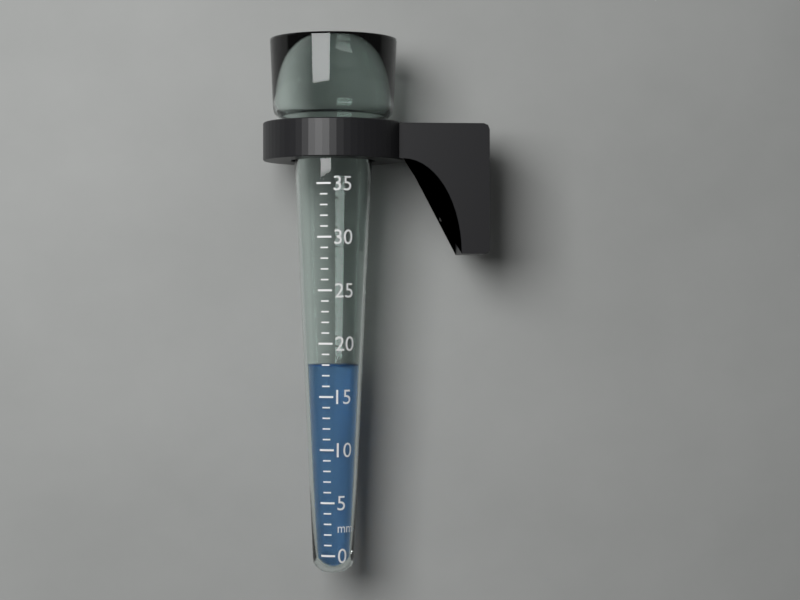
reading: 18 mm
